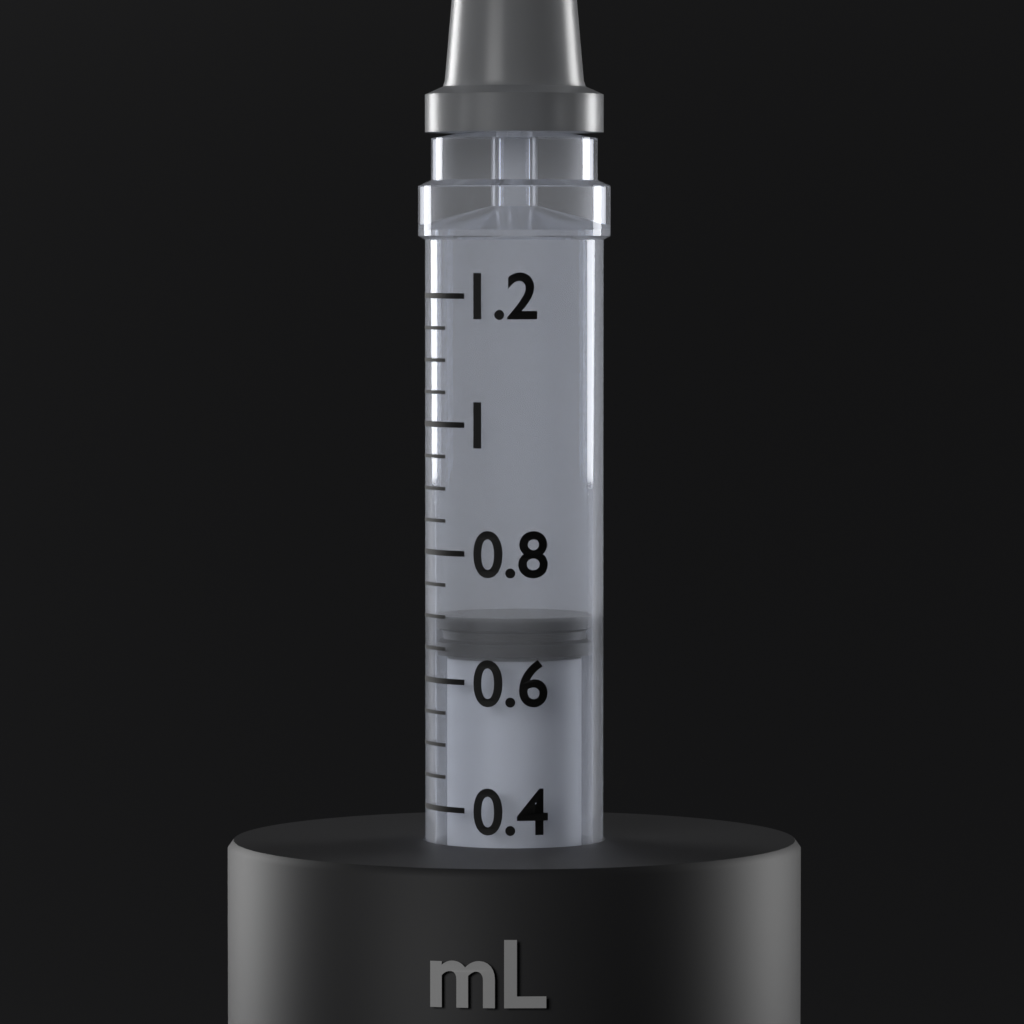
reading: 0.70 mL
